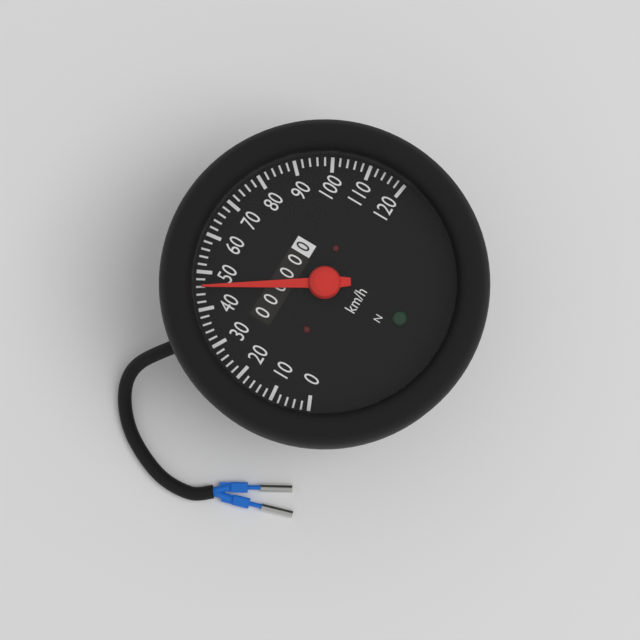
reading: 46 km/h
